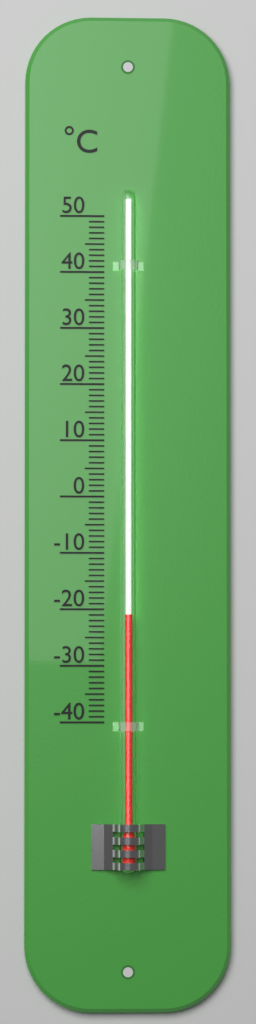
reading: -21 °C
